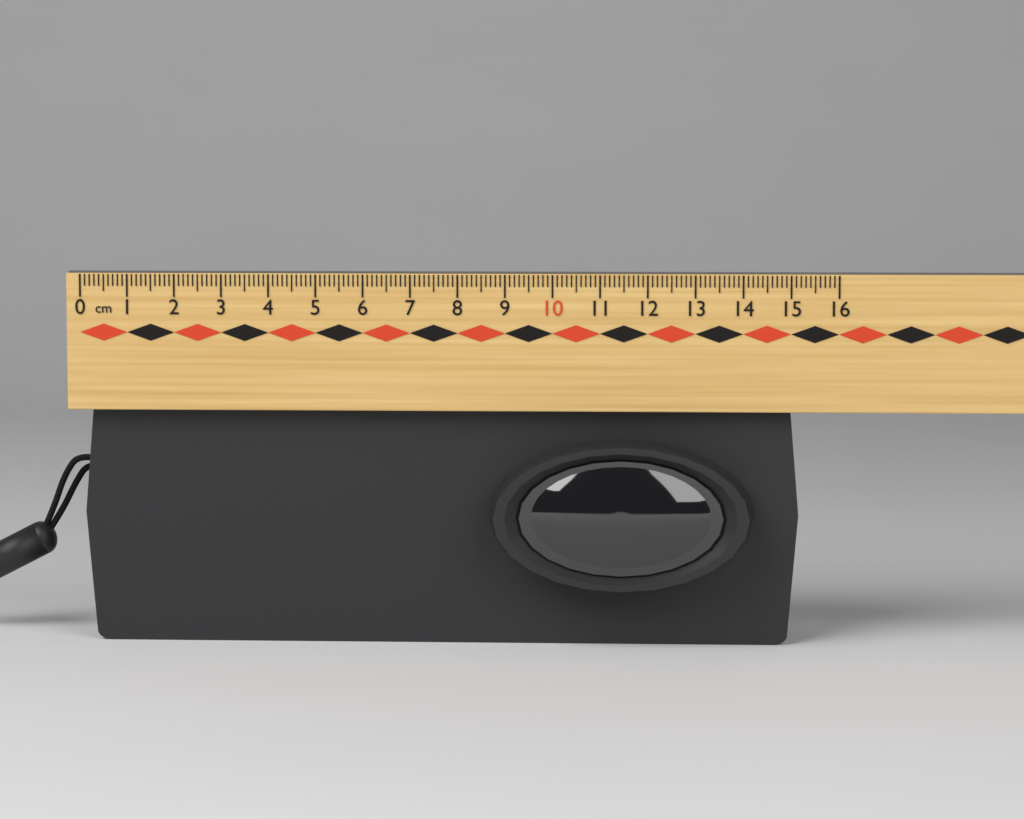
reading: 15.2 cm
